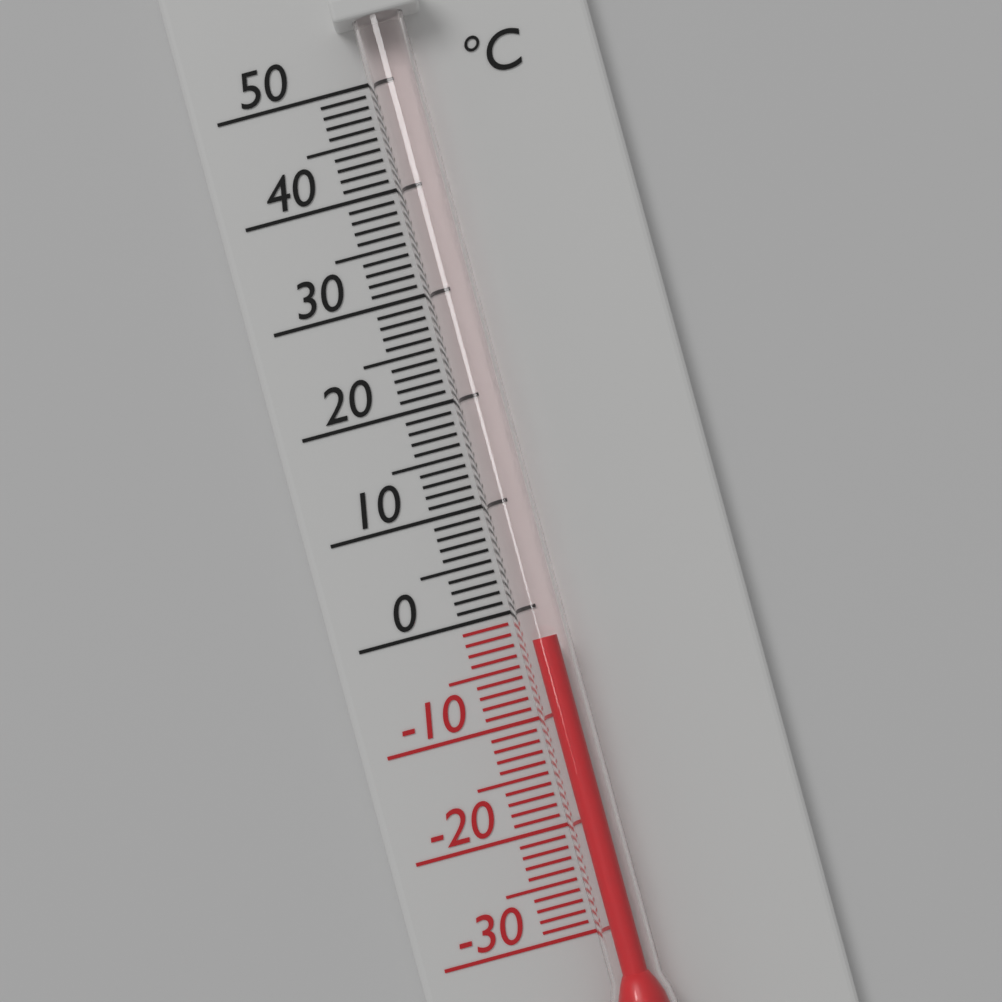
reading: -3 °C
